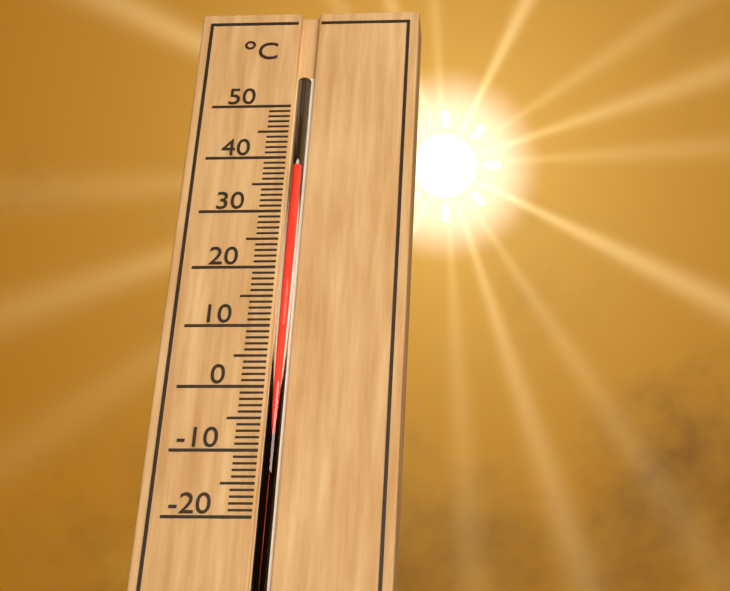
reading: 38 °C
